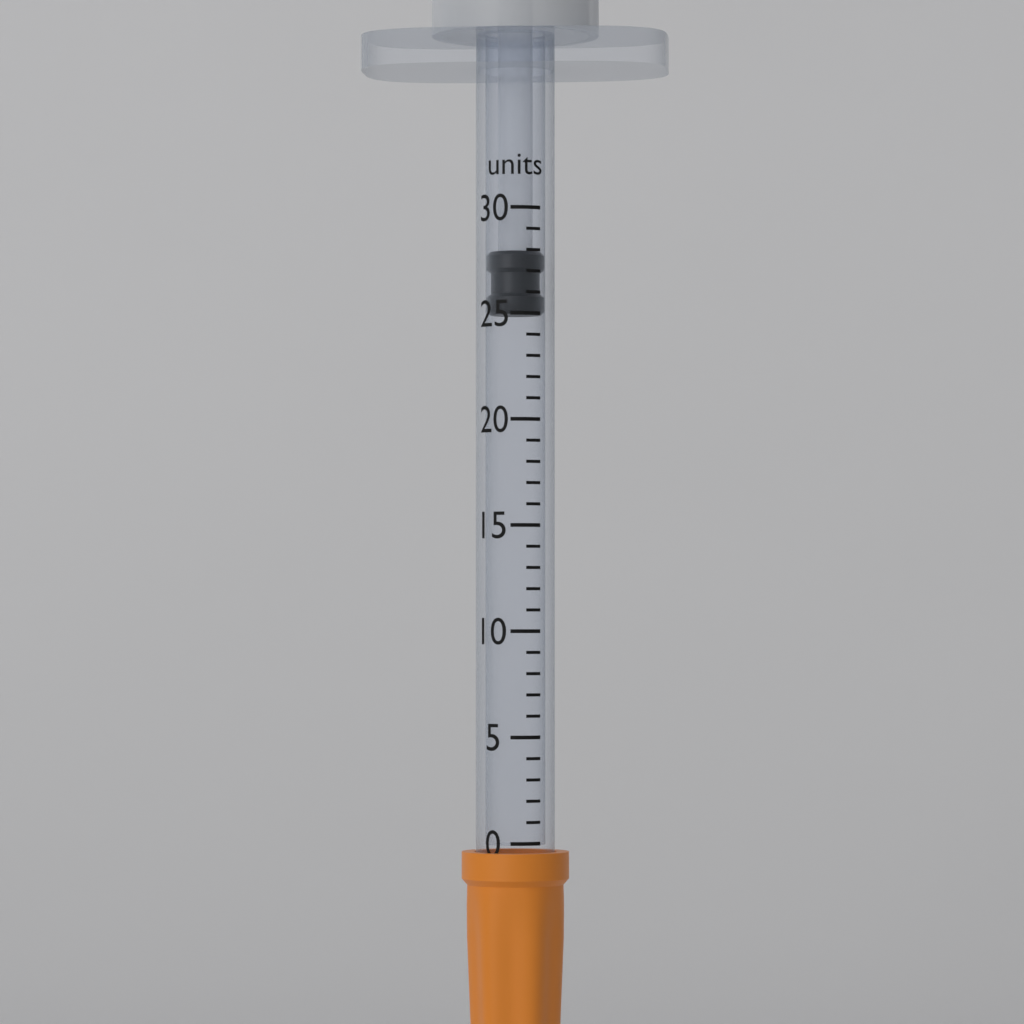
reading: 25 units
